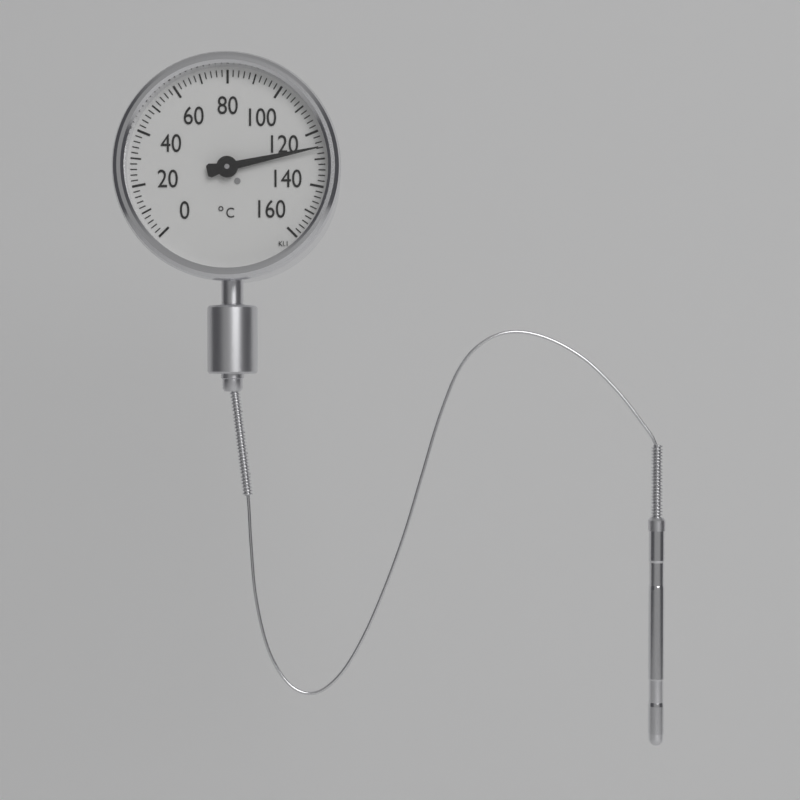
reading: 126 °C
